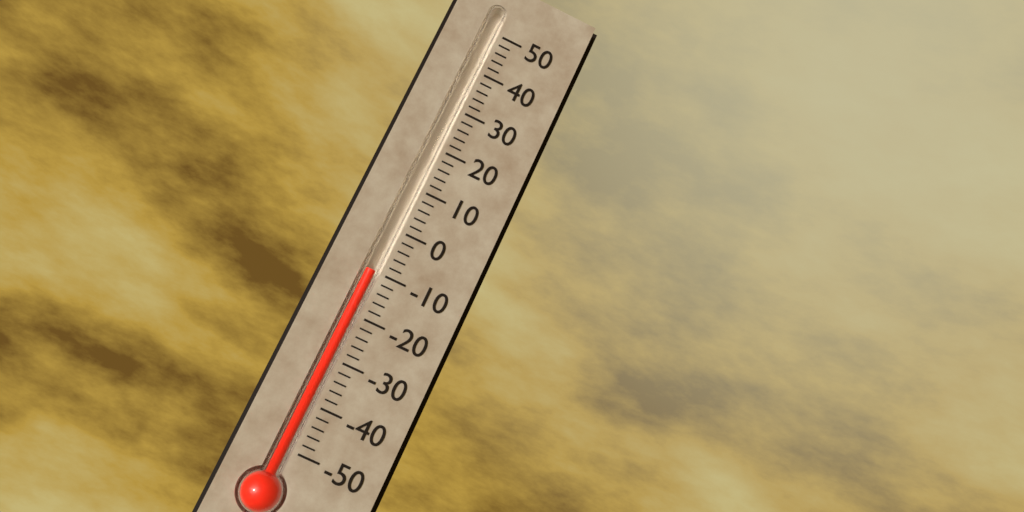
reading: -10 (no unit)
